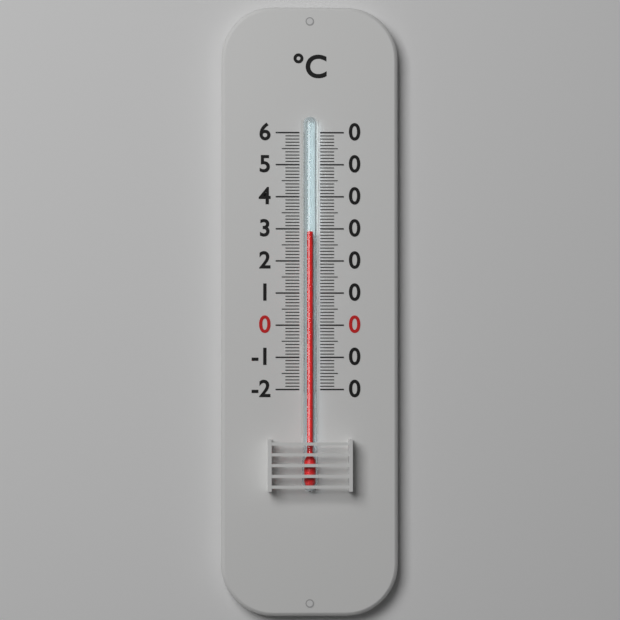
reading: 29 °C
